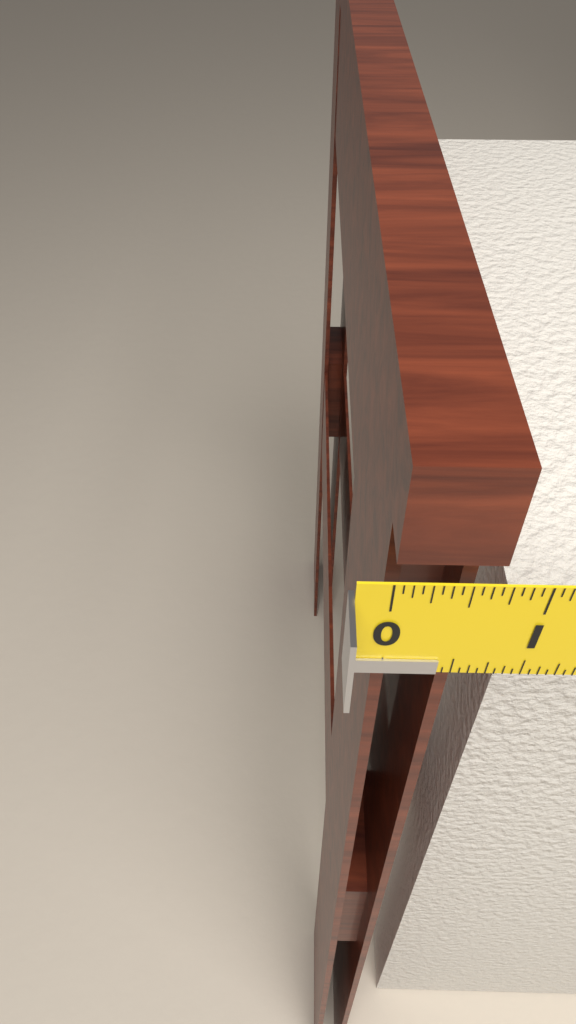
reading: 0.6875 in
